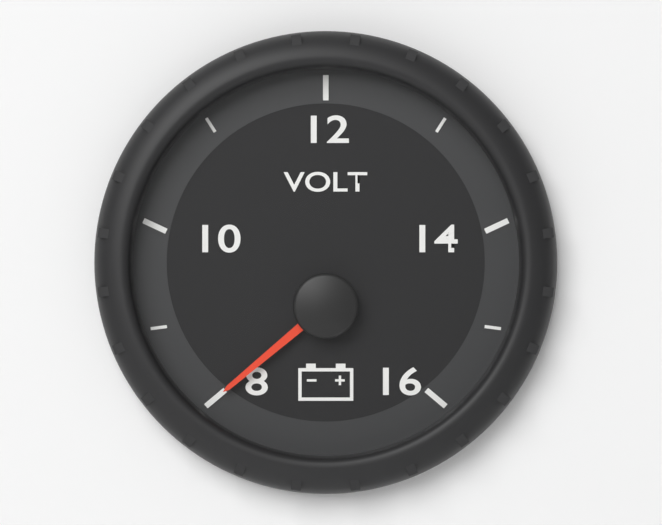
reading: 8 V
